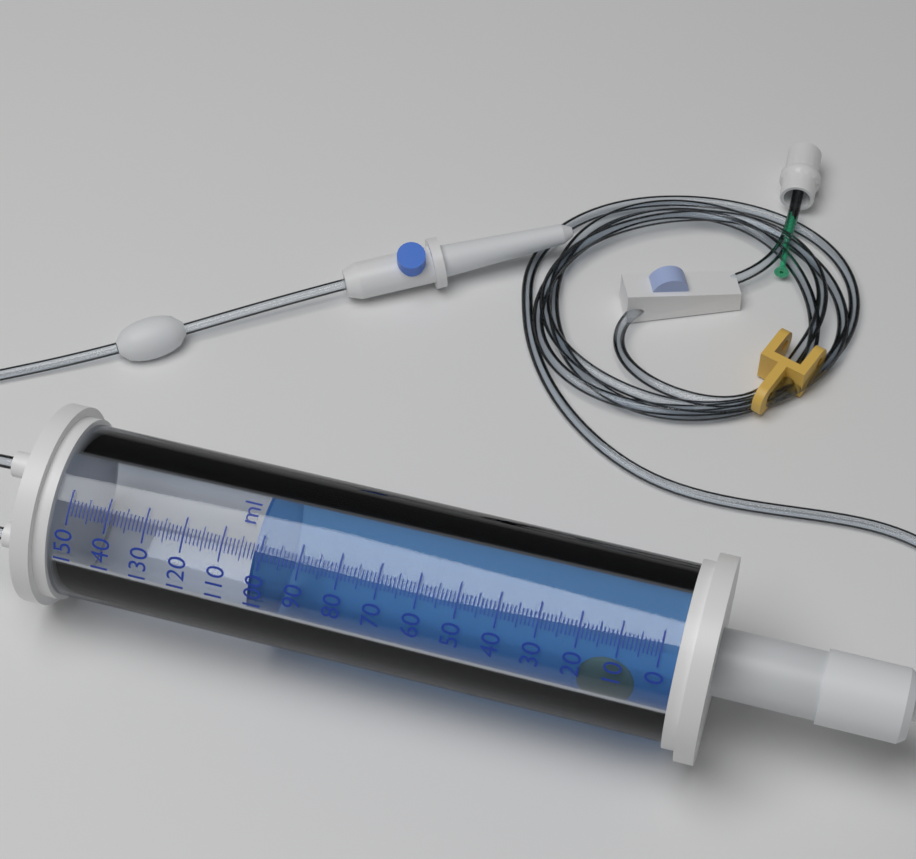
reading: 102 ml
